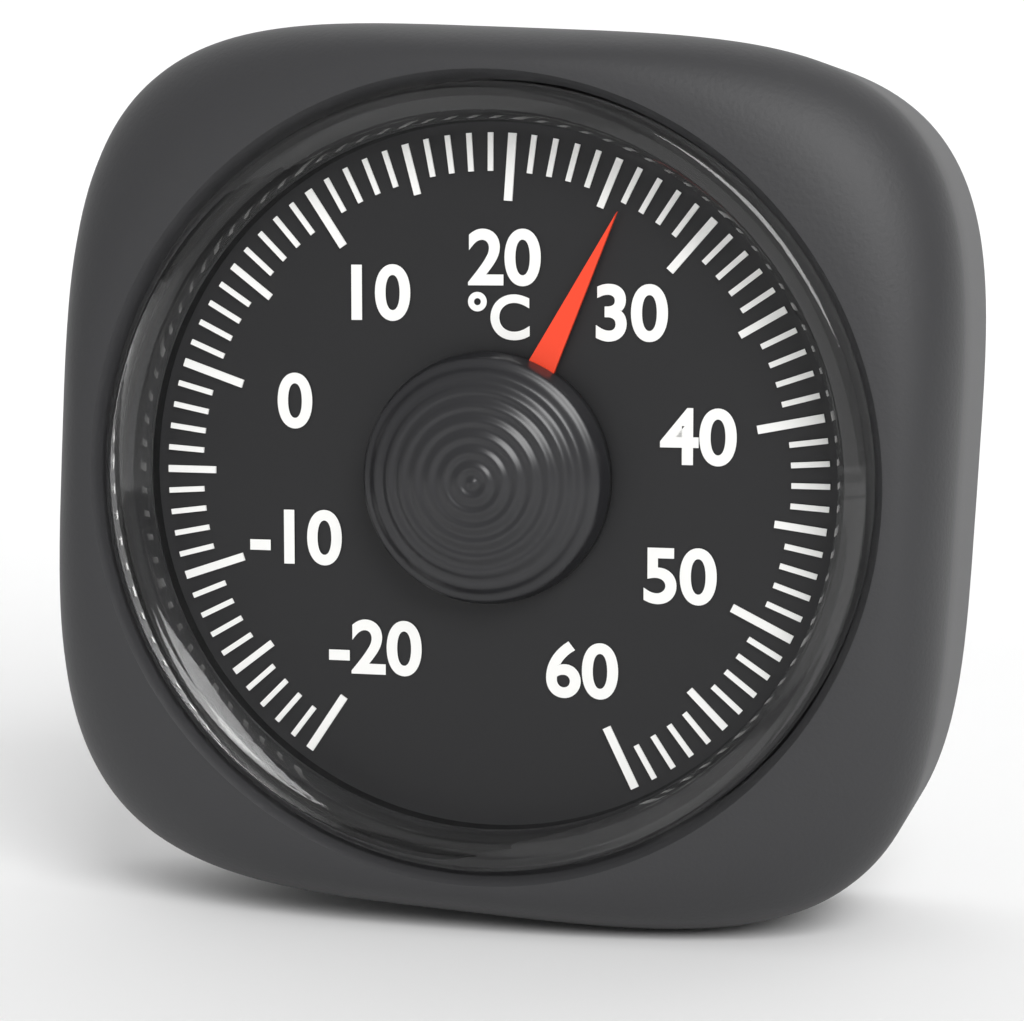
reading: 26 °C
